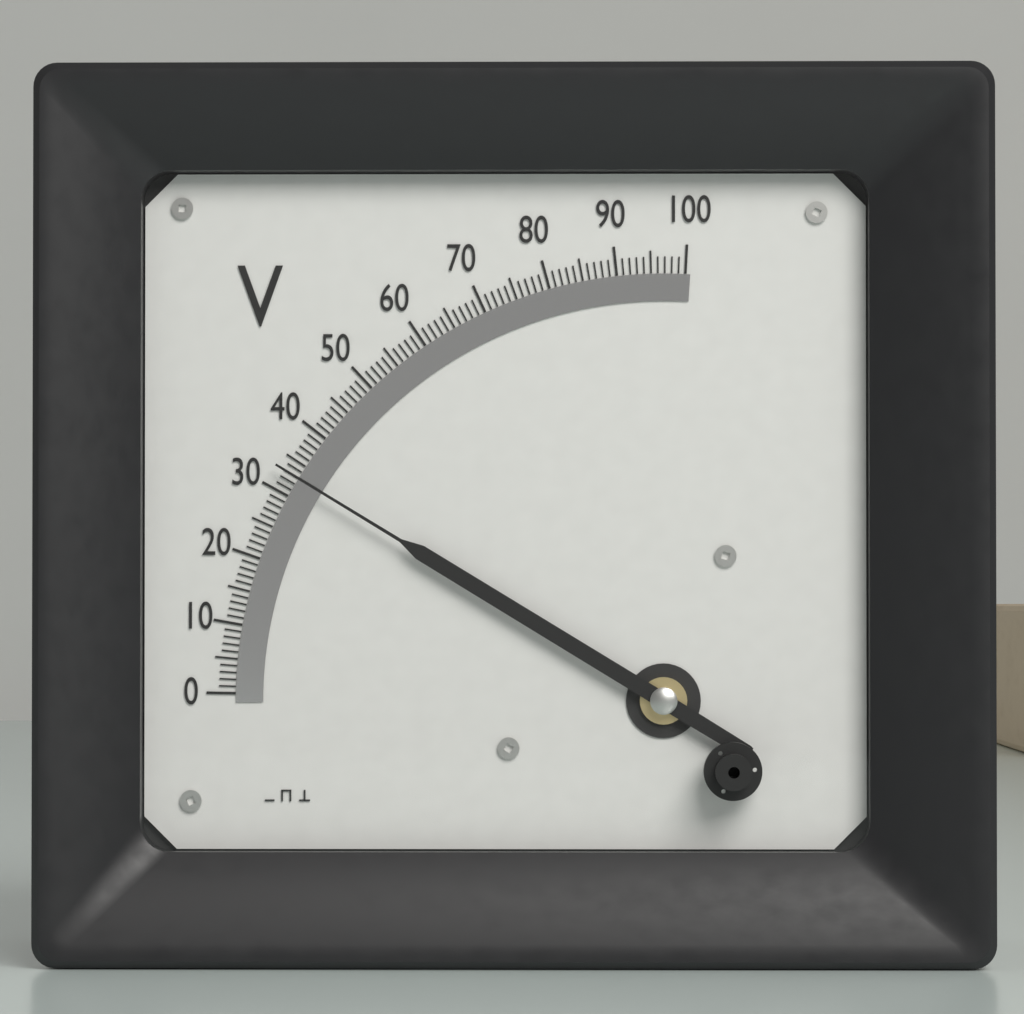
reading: 33 V
